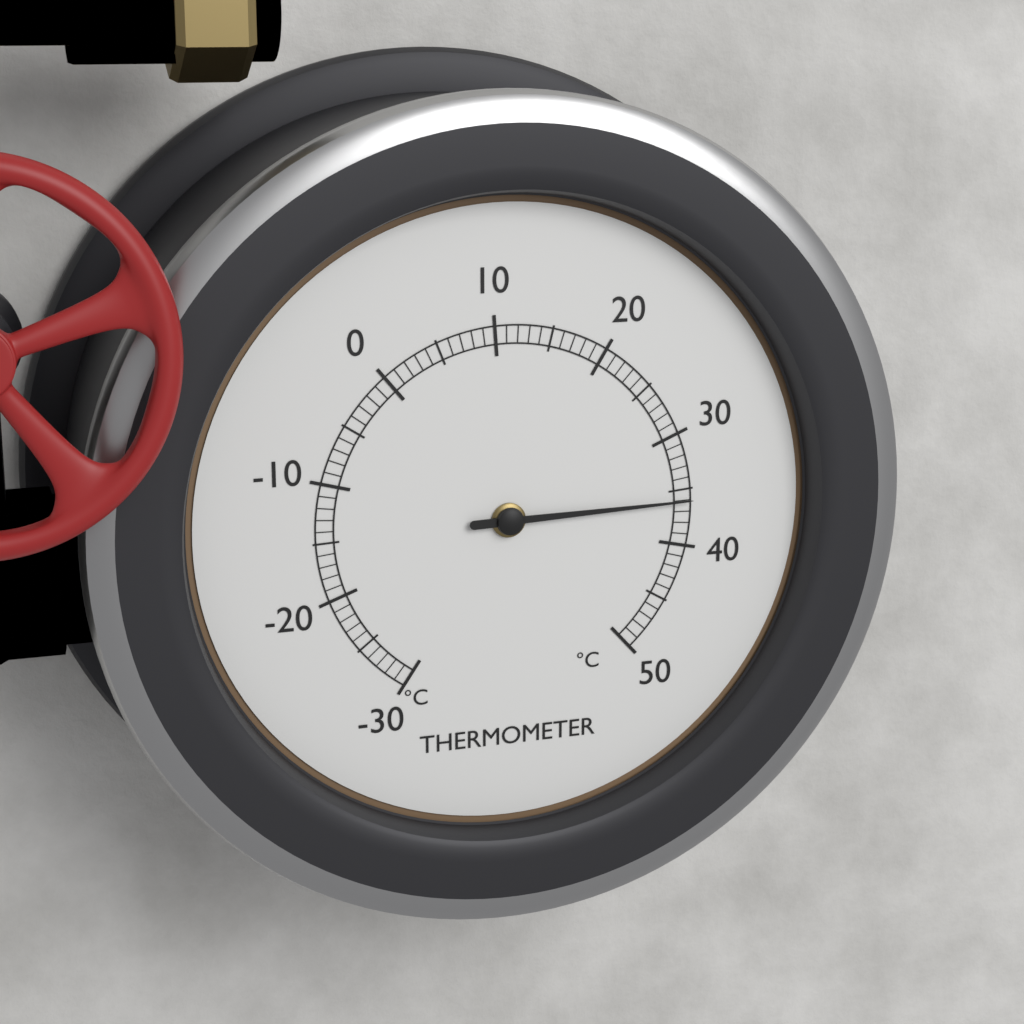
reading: 36 °C
